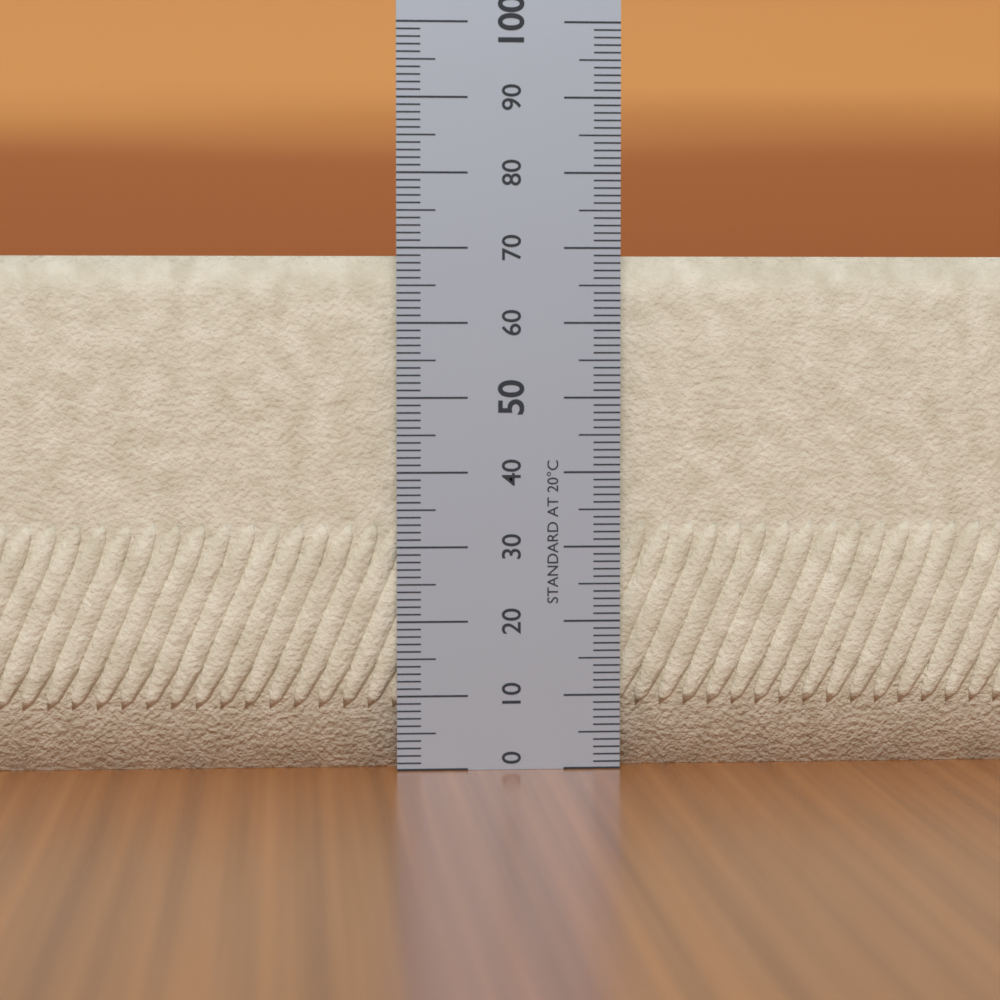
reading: 69 (no unit)
